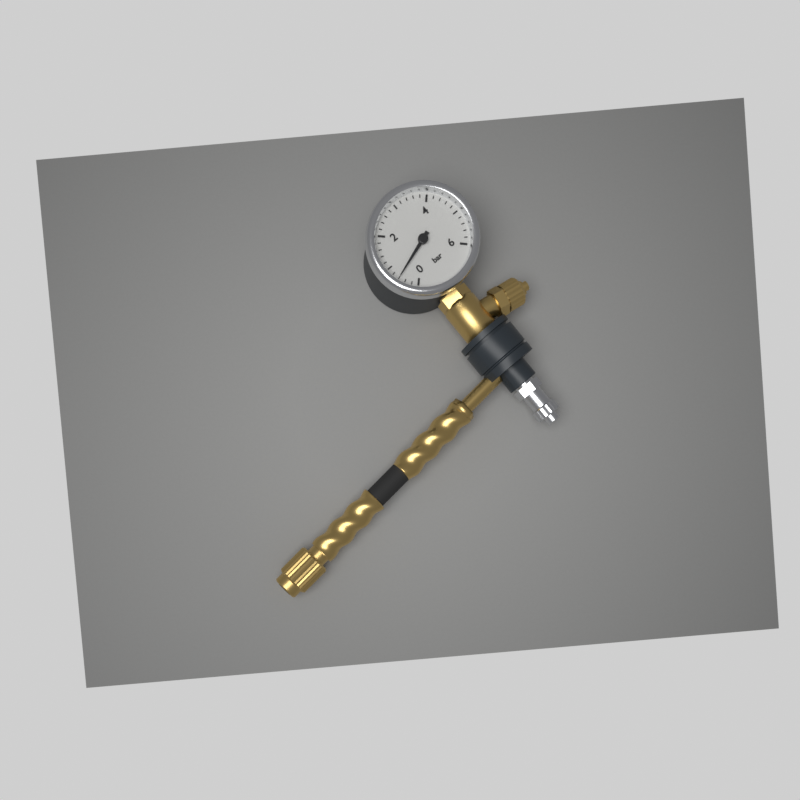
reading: 0.6 bar
